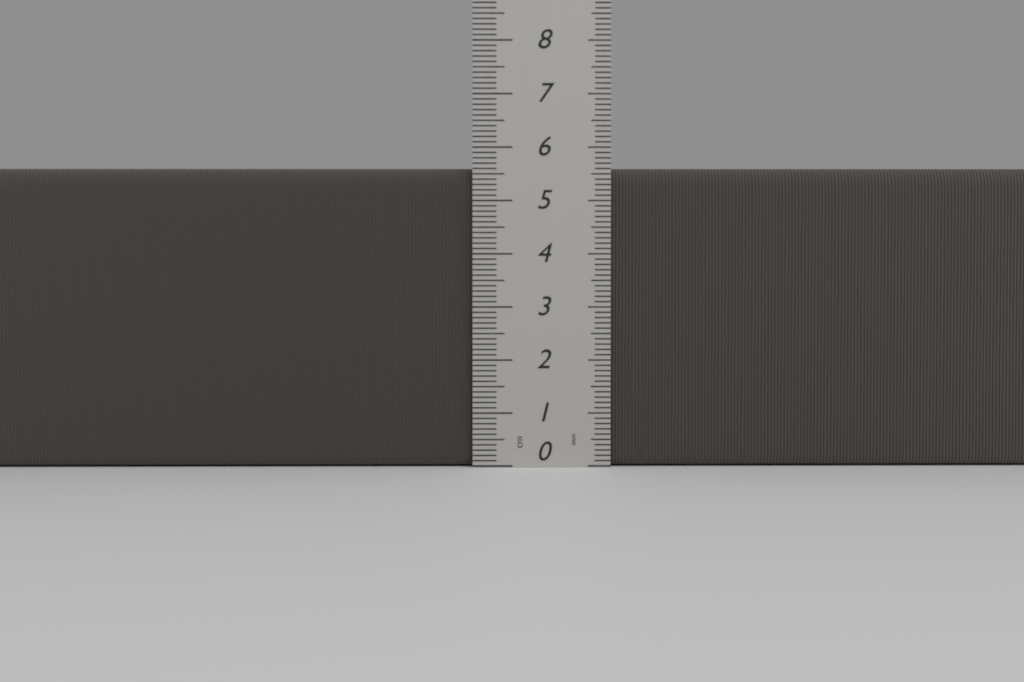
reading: 5.6 cm
